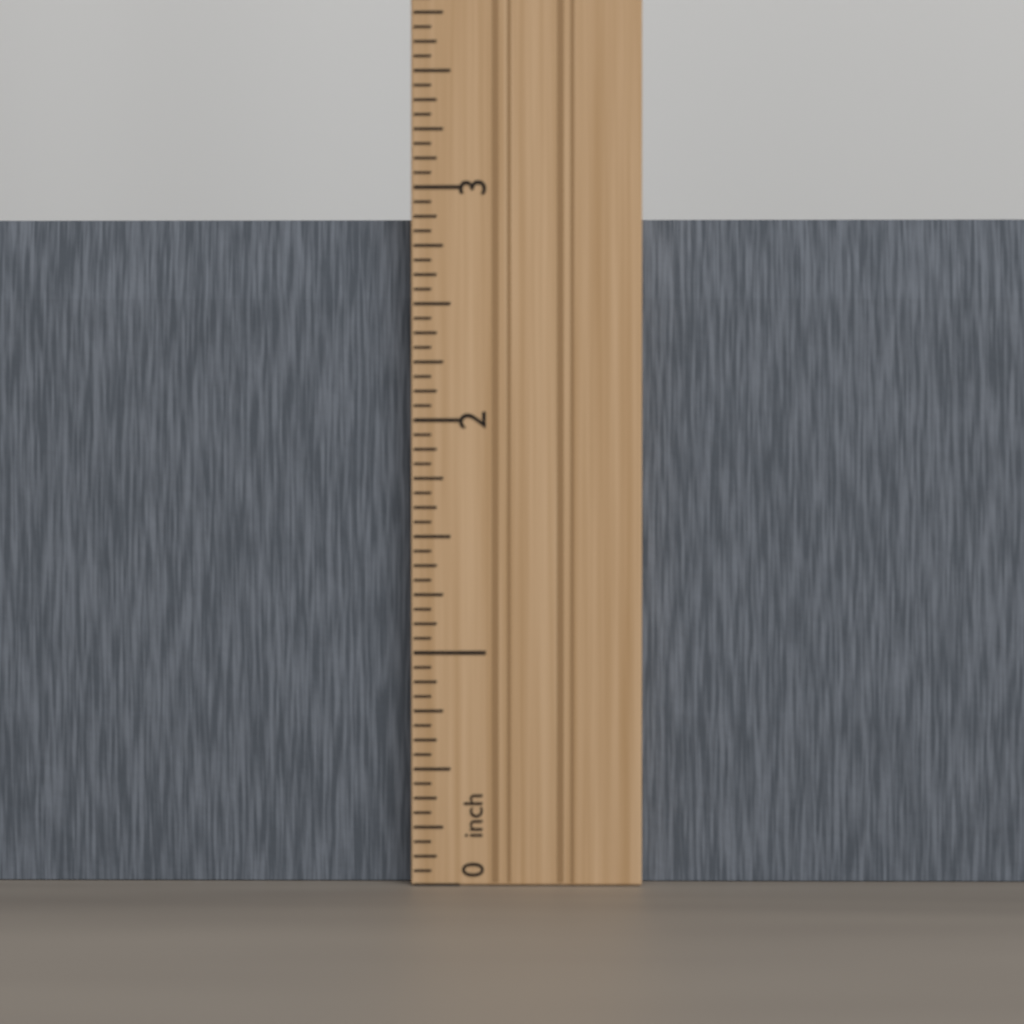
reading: 2.8750 in
